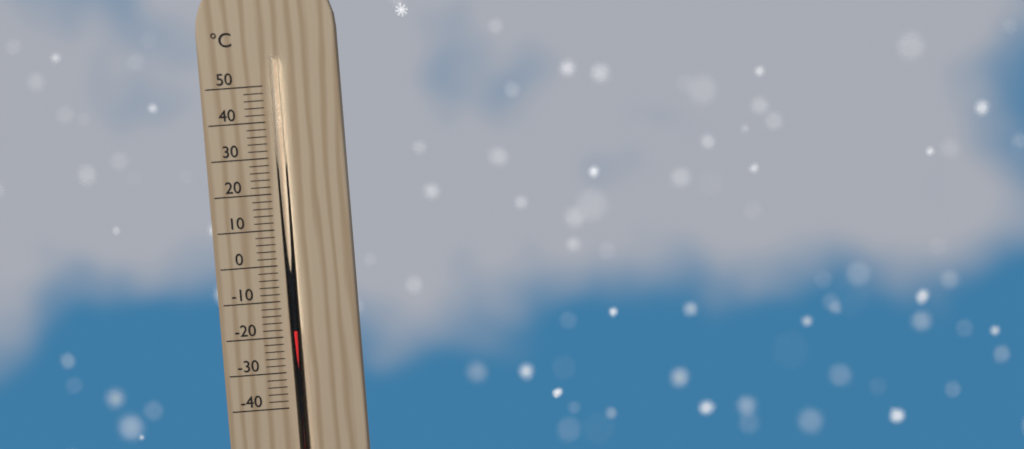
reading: -18 °C
